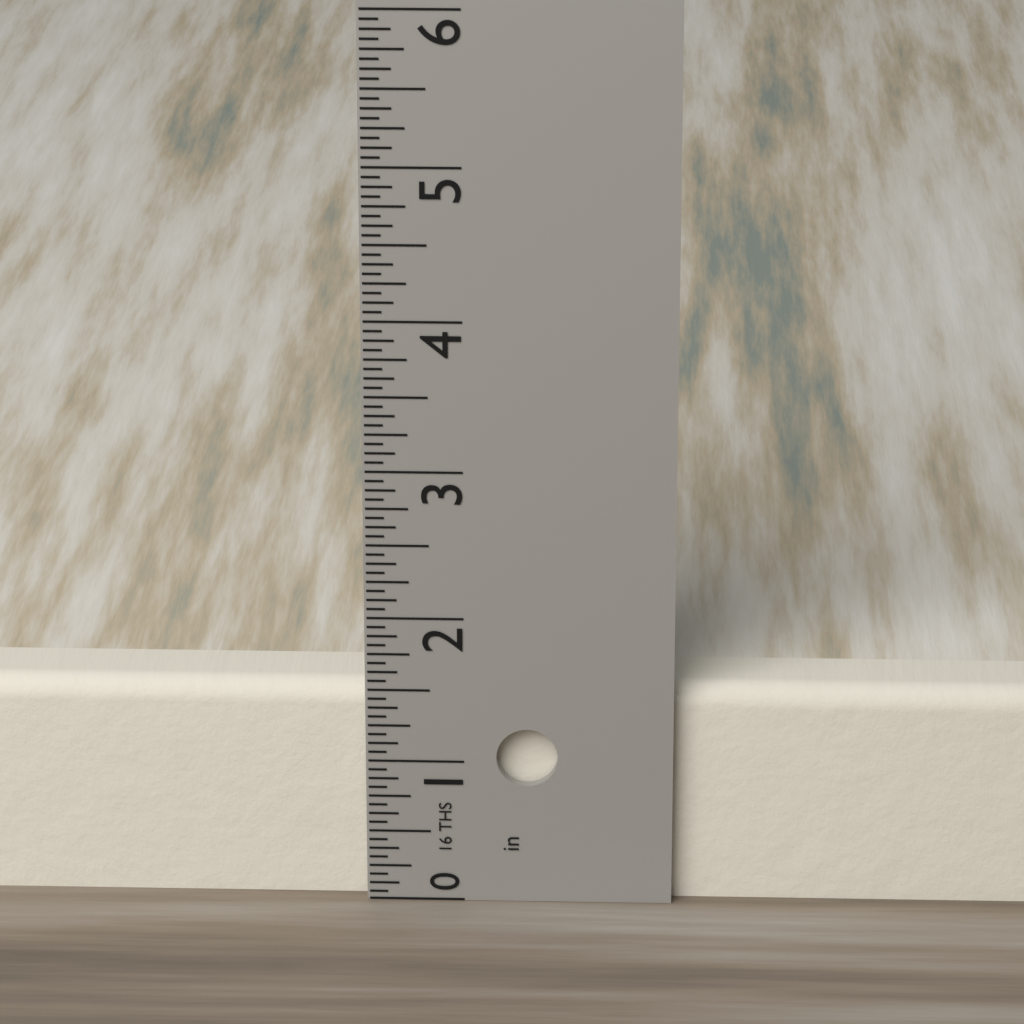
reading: 1.5000 in
